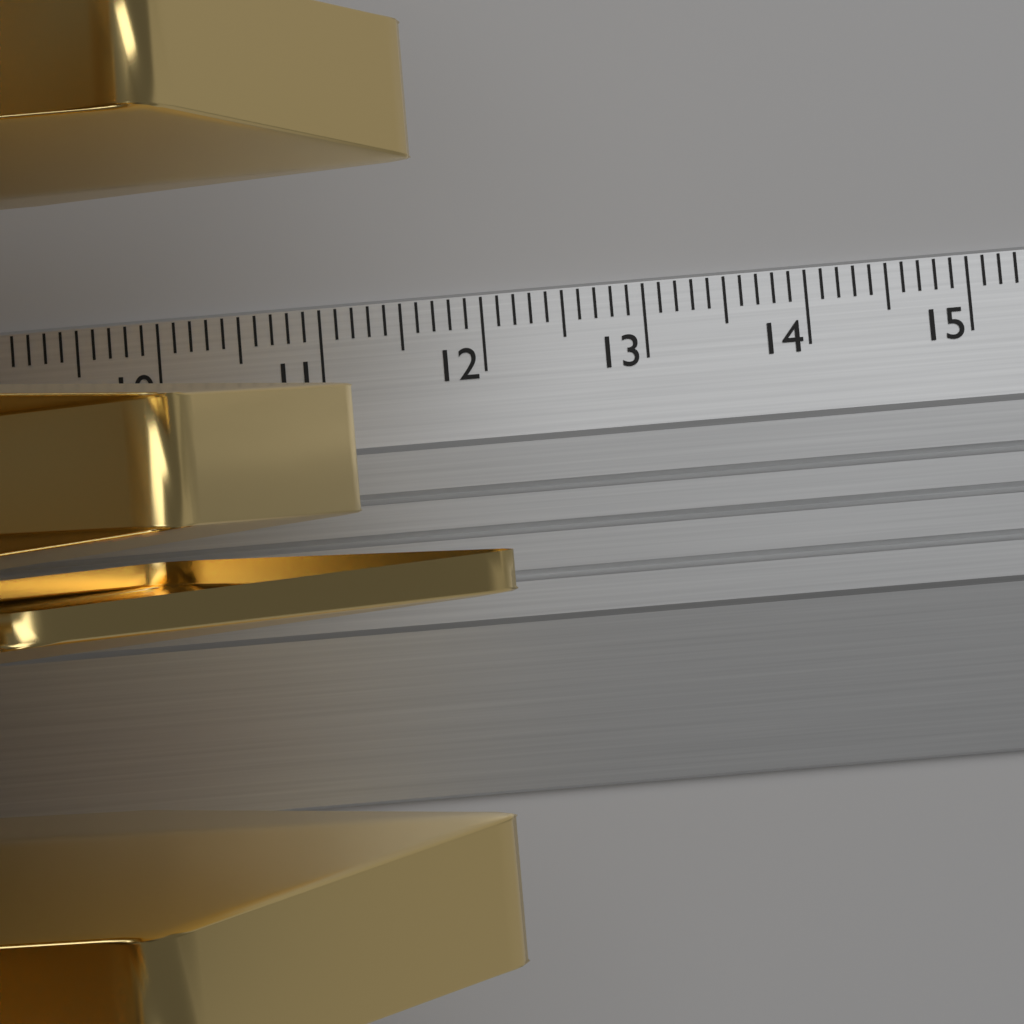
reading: 12.1 cm
